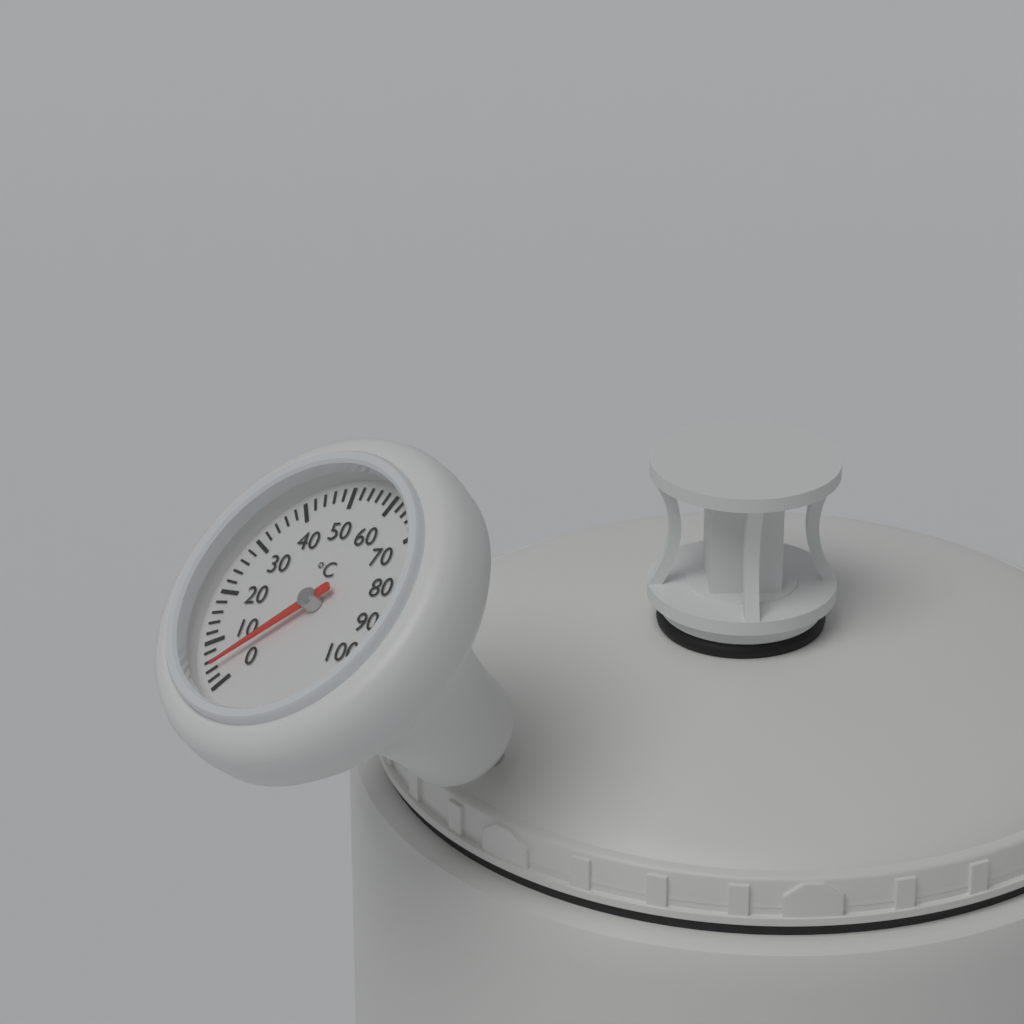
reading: 4 °C
